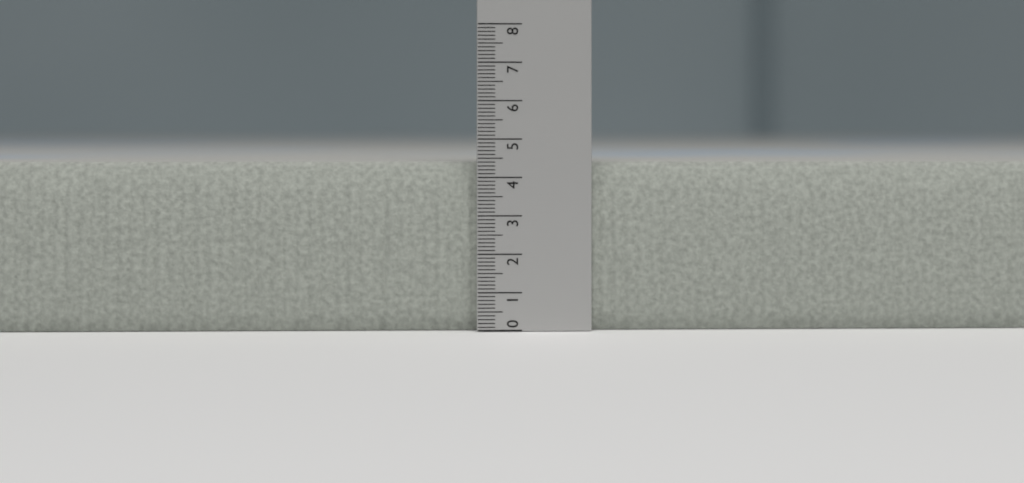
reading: 4.4 (no unit)
